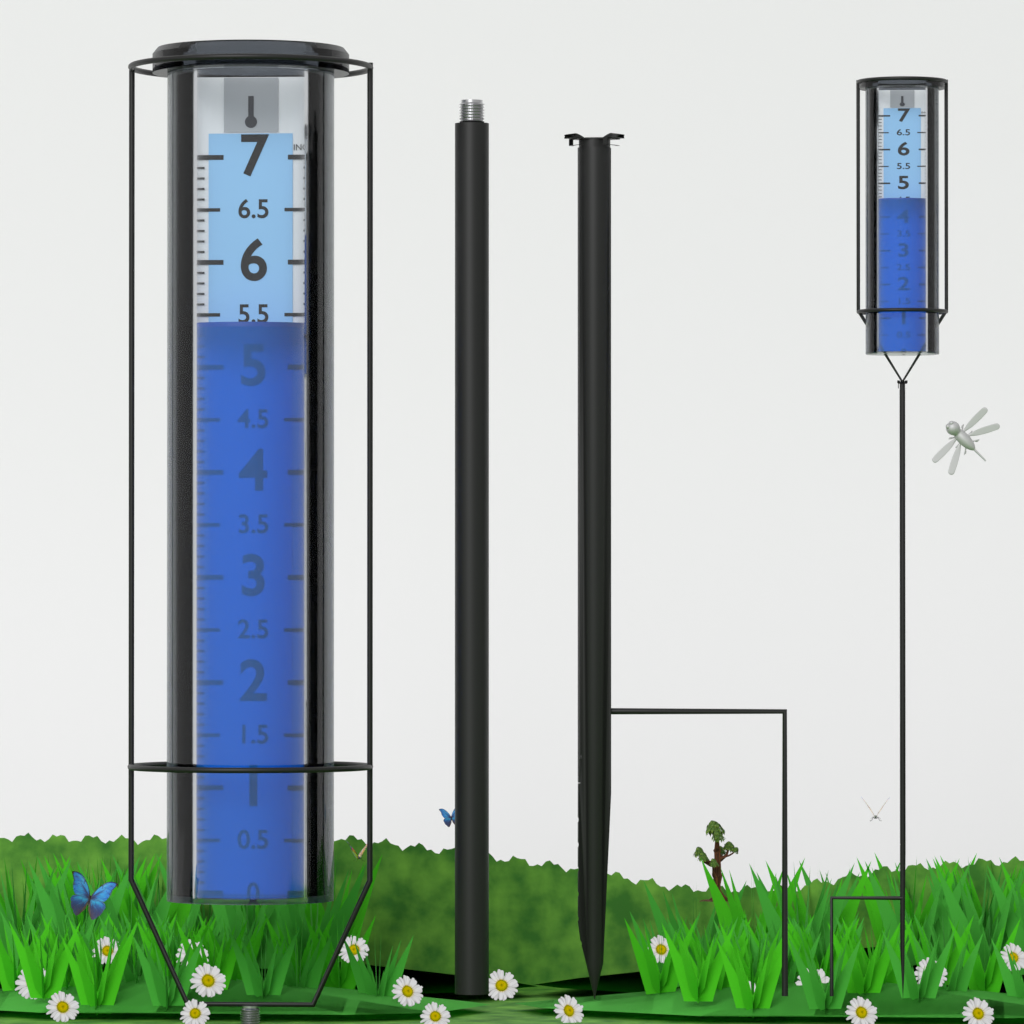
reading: 5.4 in
